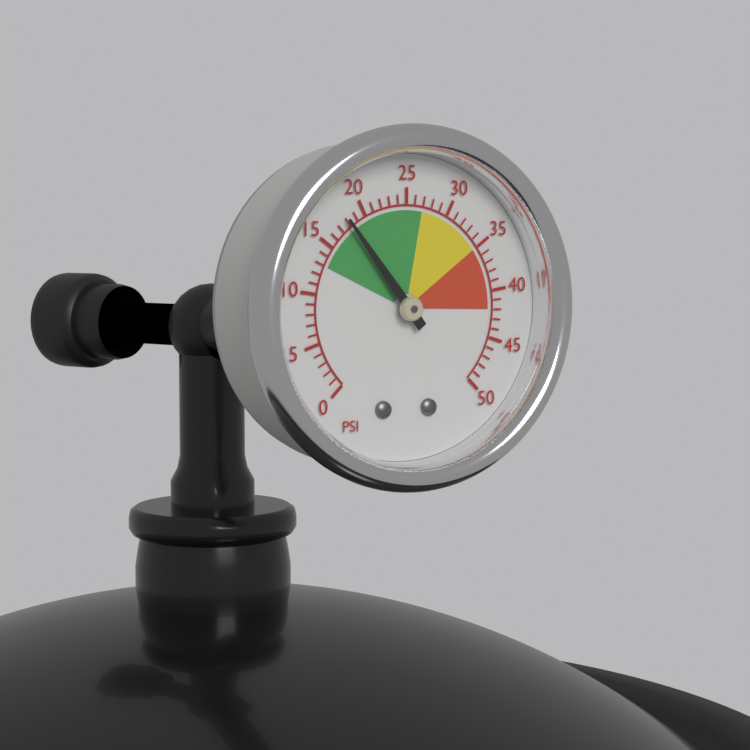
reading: 18 psi
